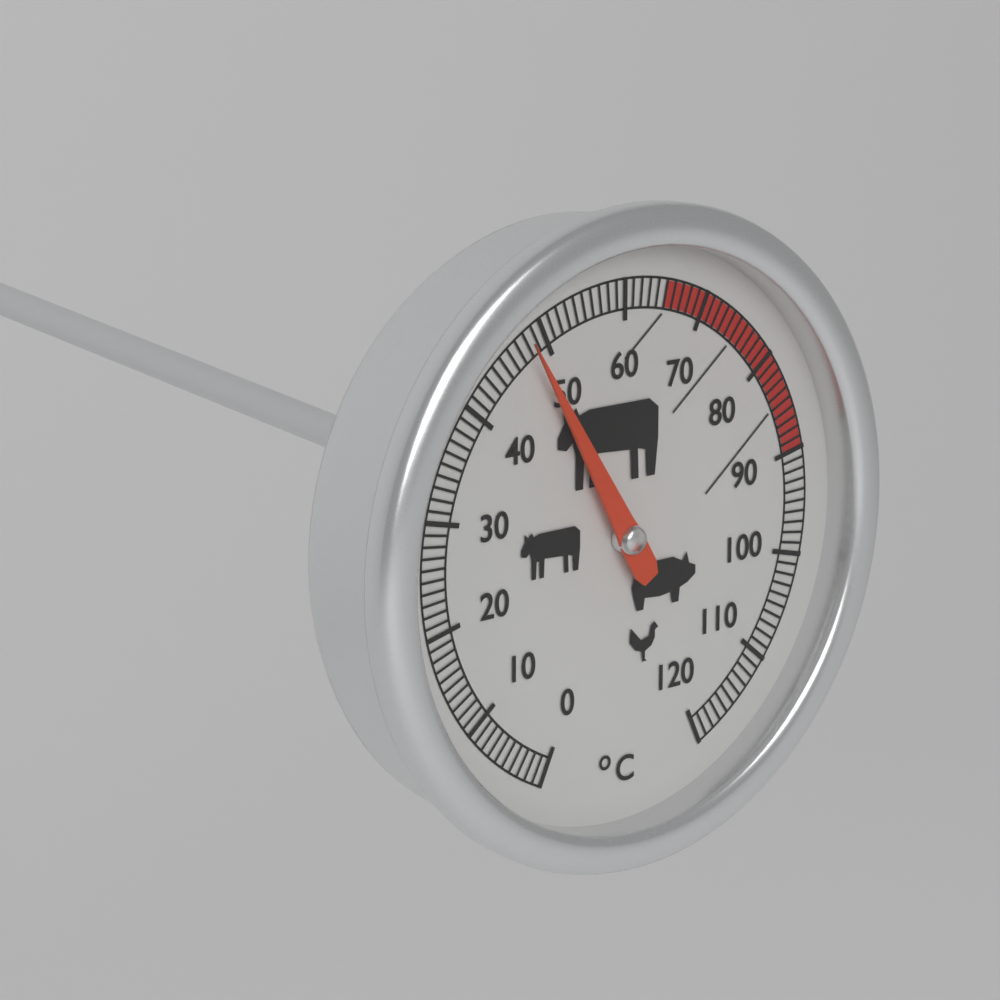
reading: 48 °C
